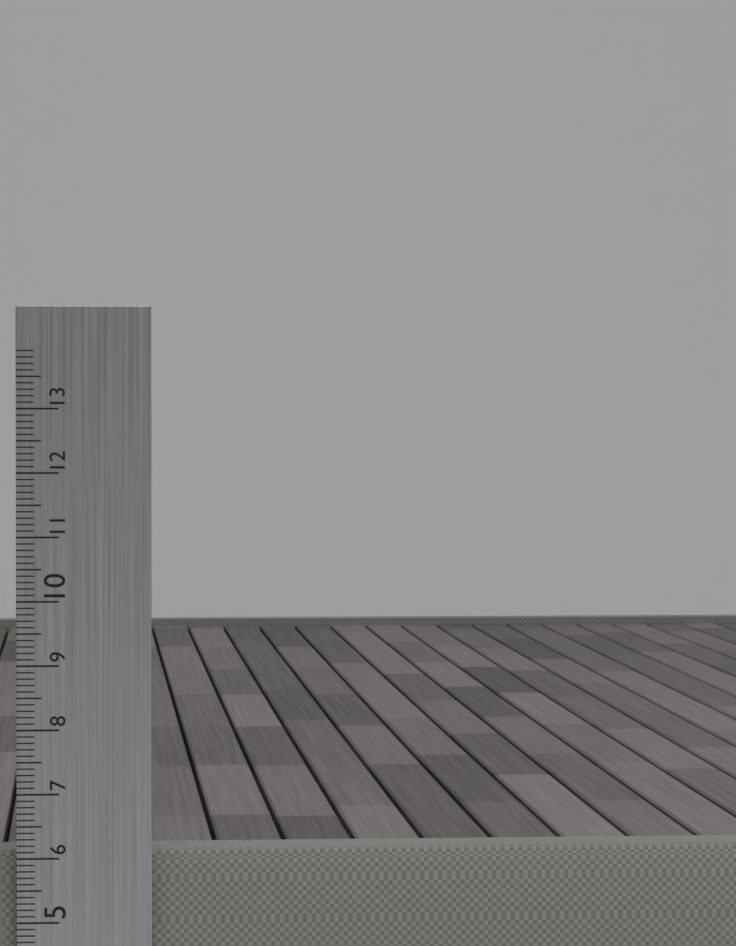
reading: 6.1 cm
